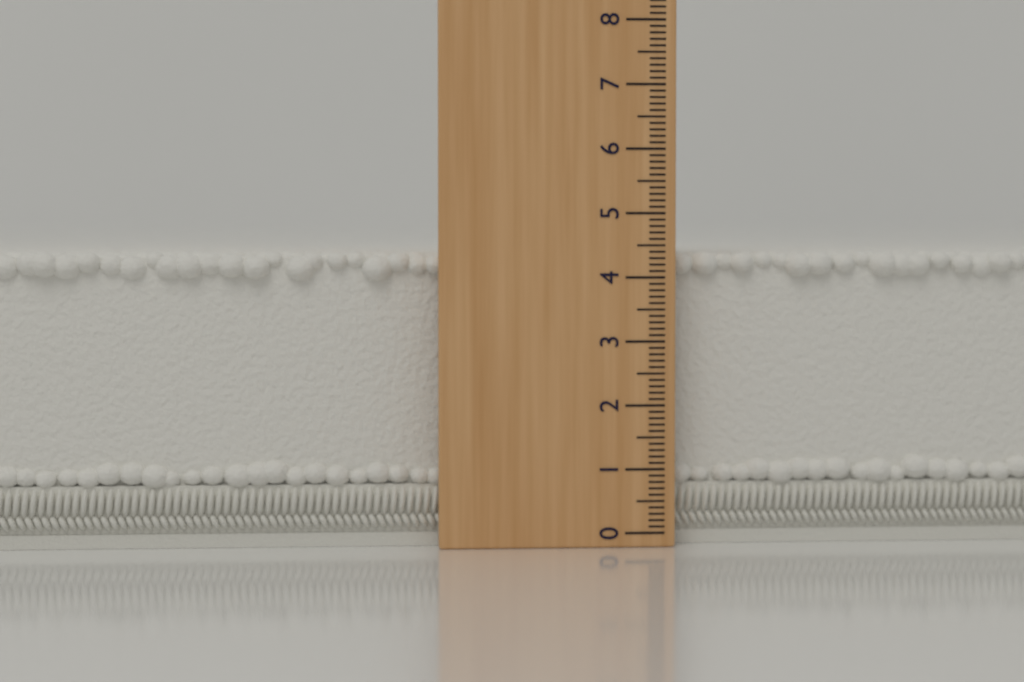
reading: 4.4 (no unit)
